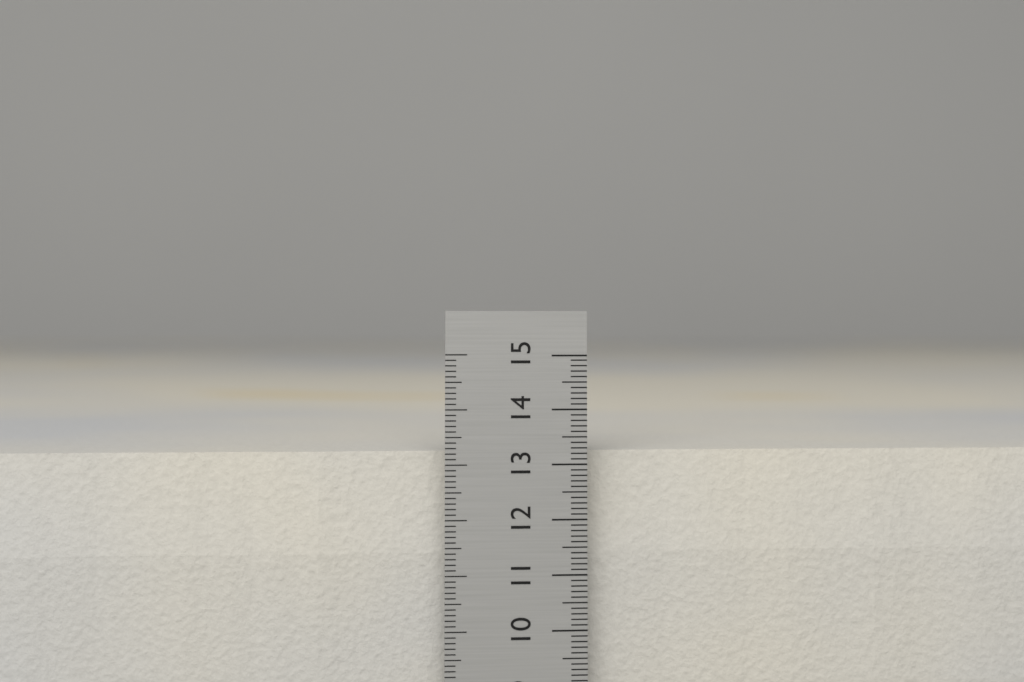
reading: 13.2 cm
